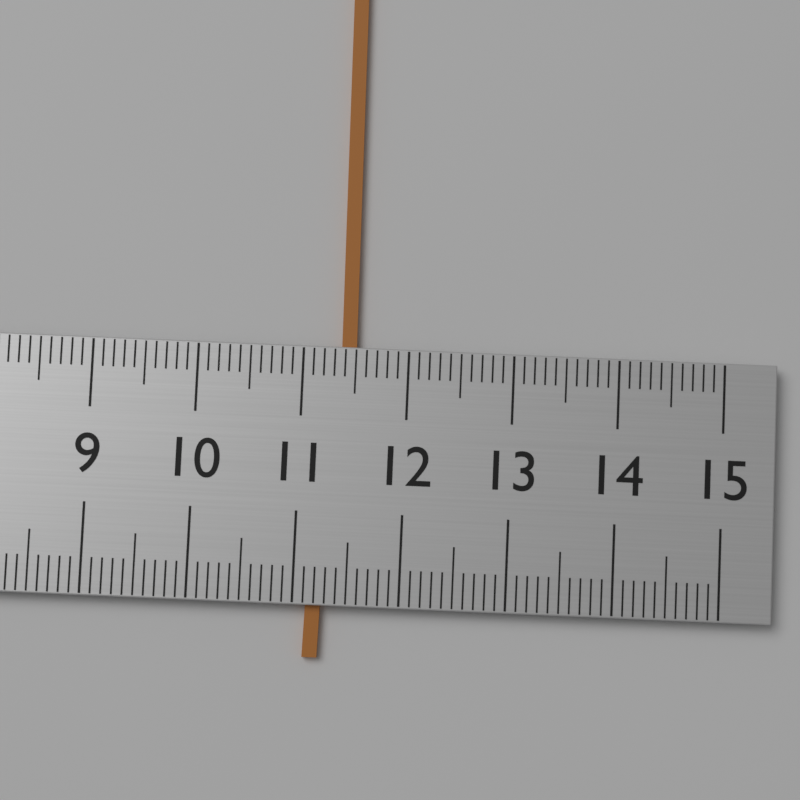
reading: 11.5 (no unit)
